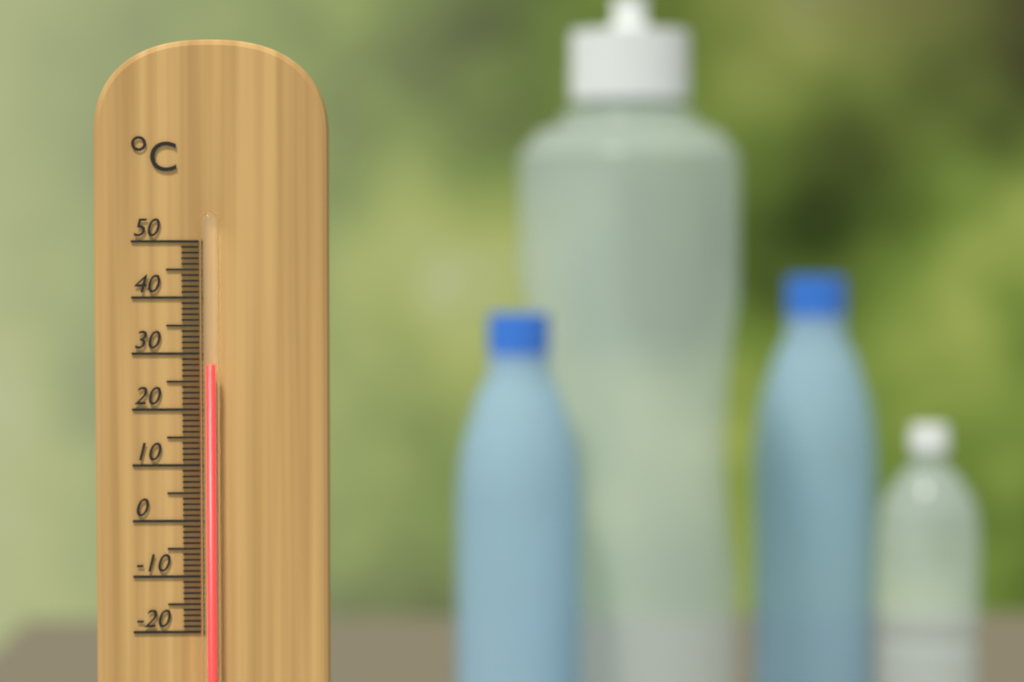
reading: 28 °C
